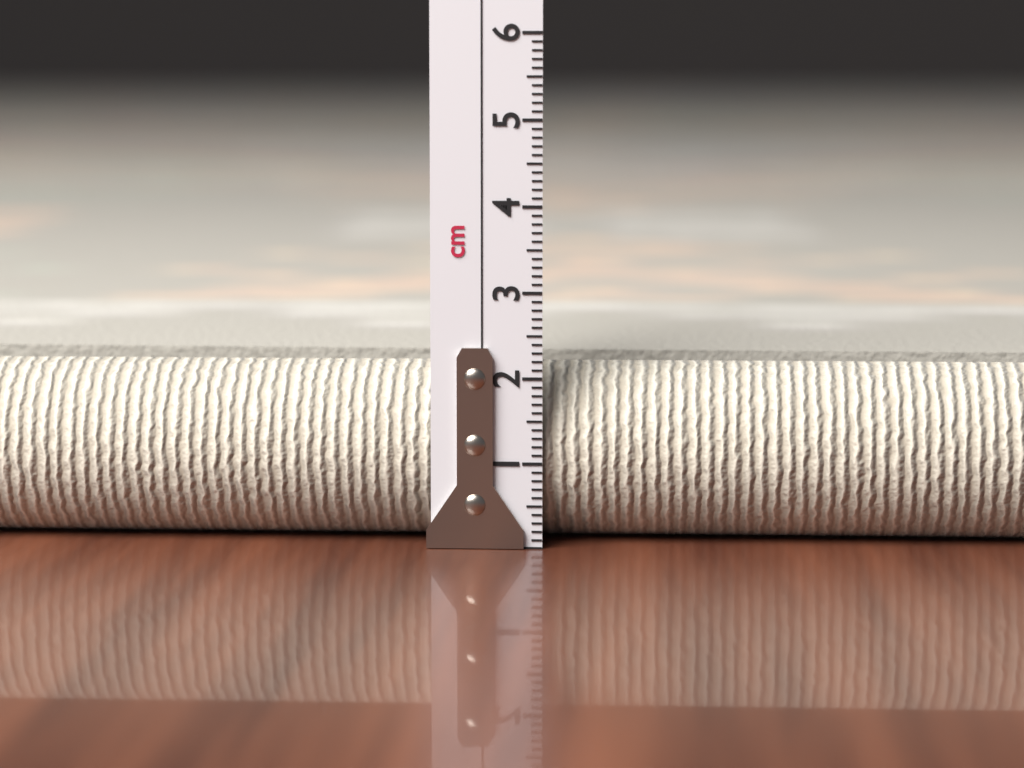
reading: 2.1 cm
